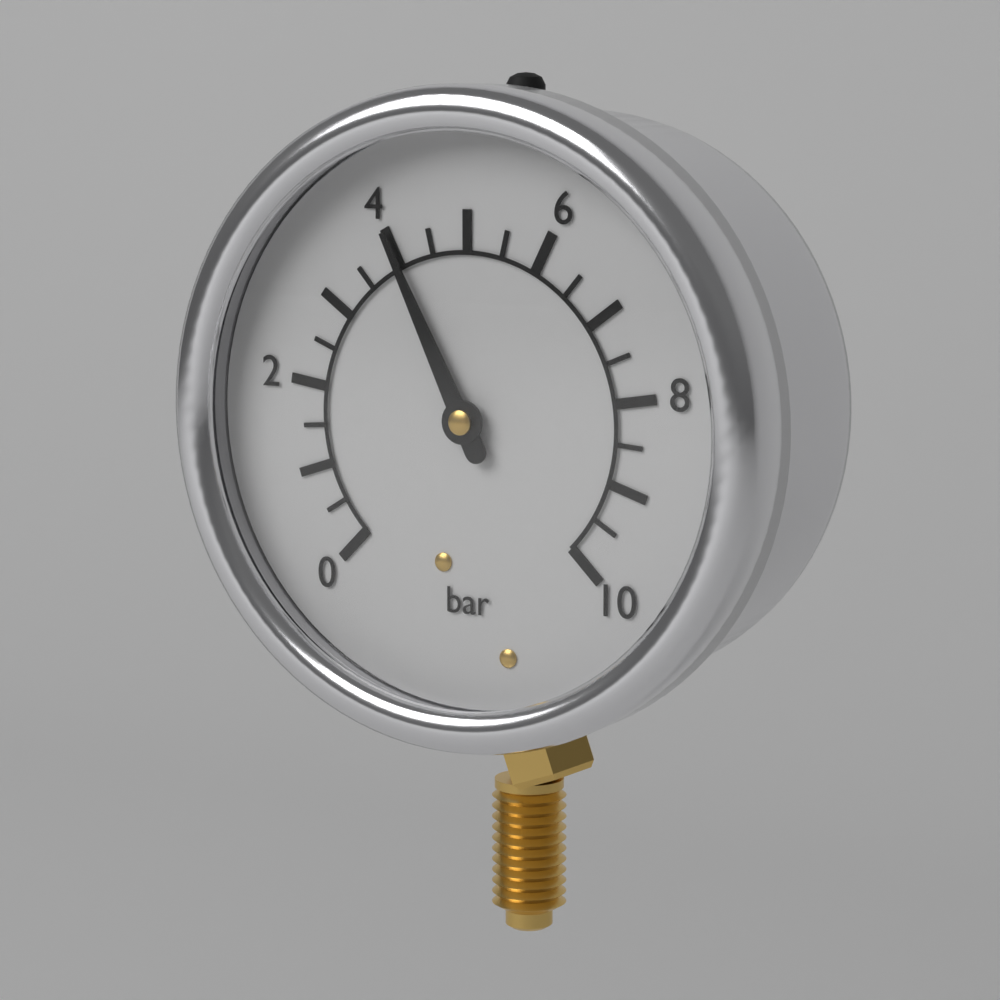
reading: 4.0 bar
